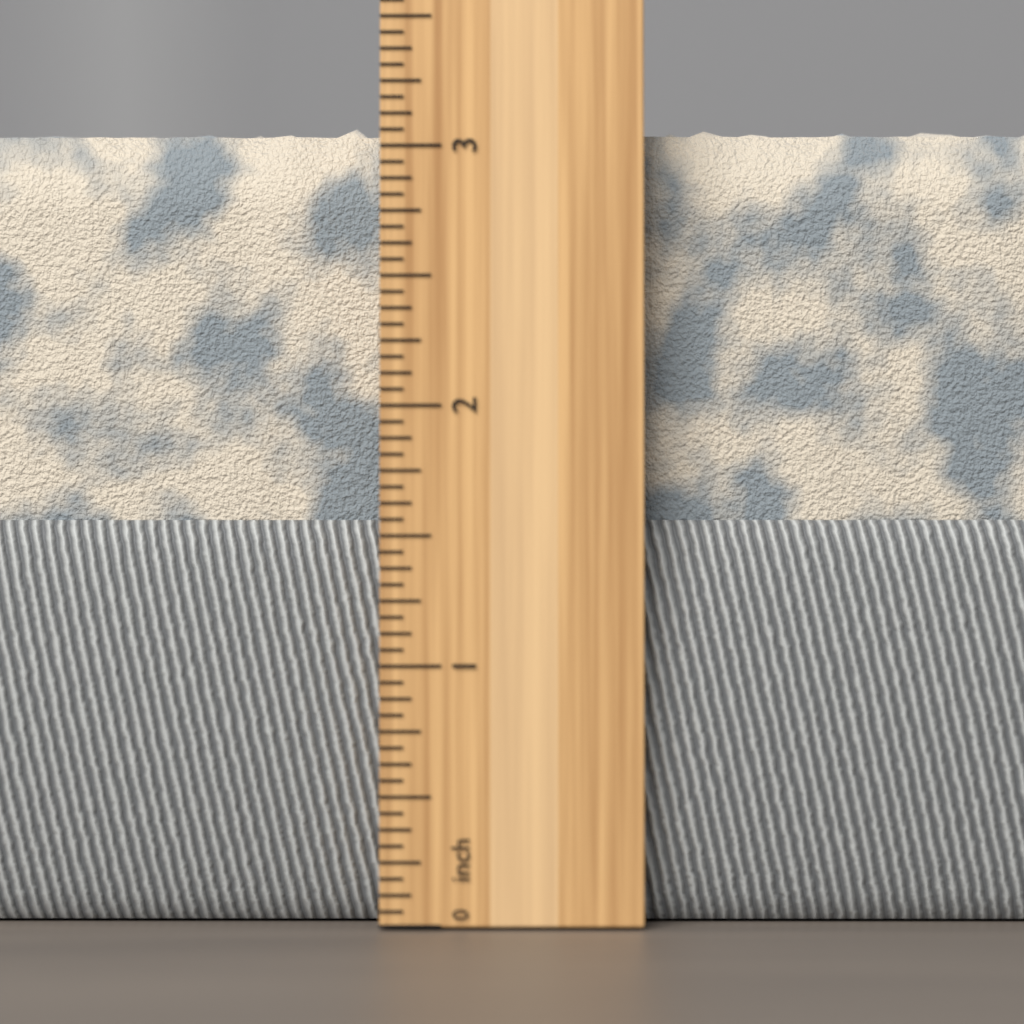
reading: 3.1250 inch
